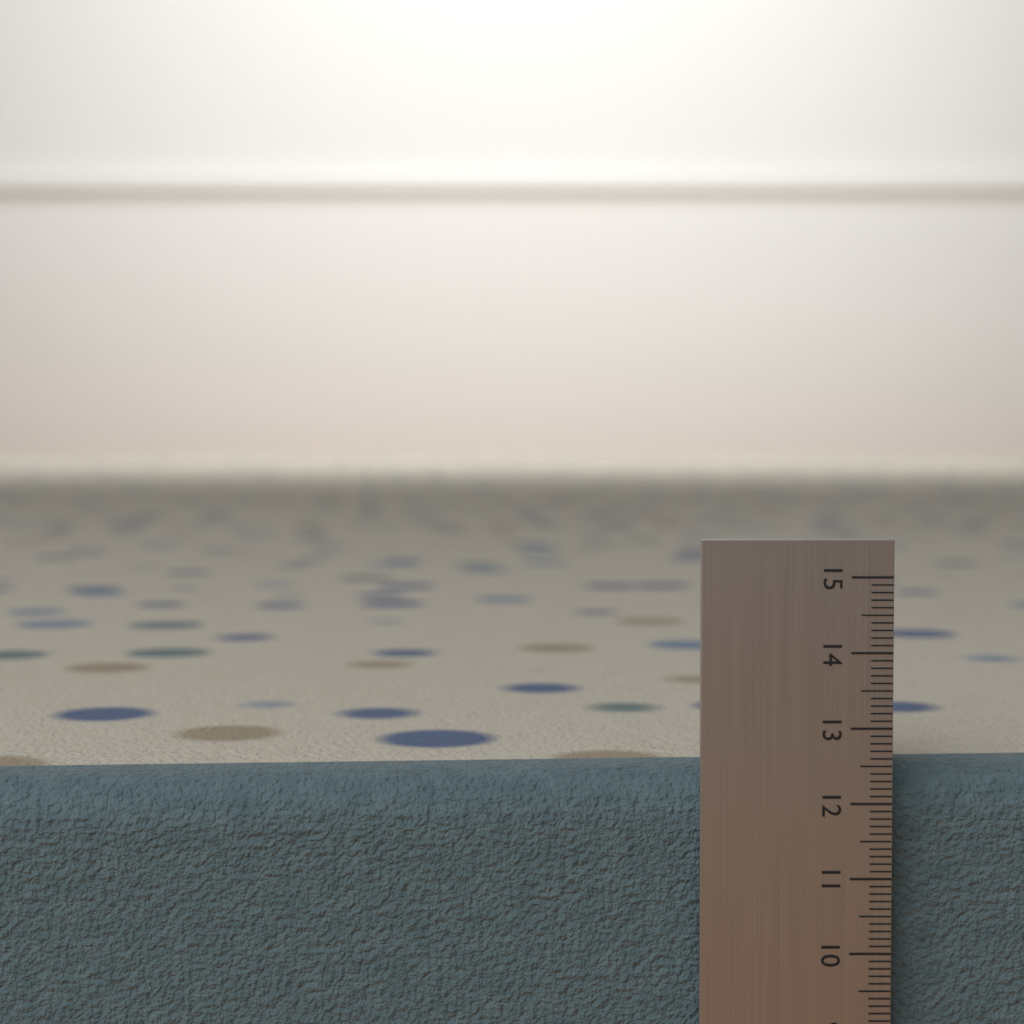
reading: 12.4 (no unit)
